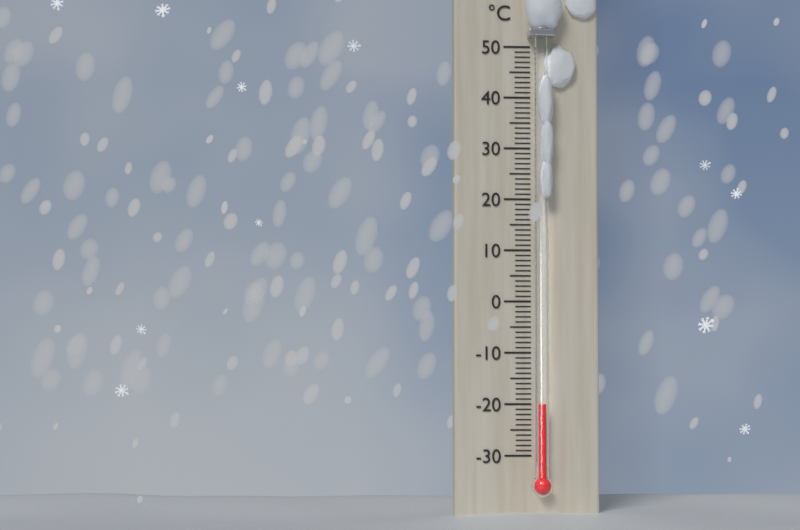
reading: -20 °C
